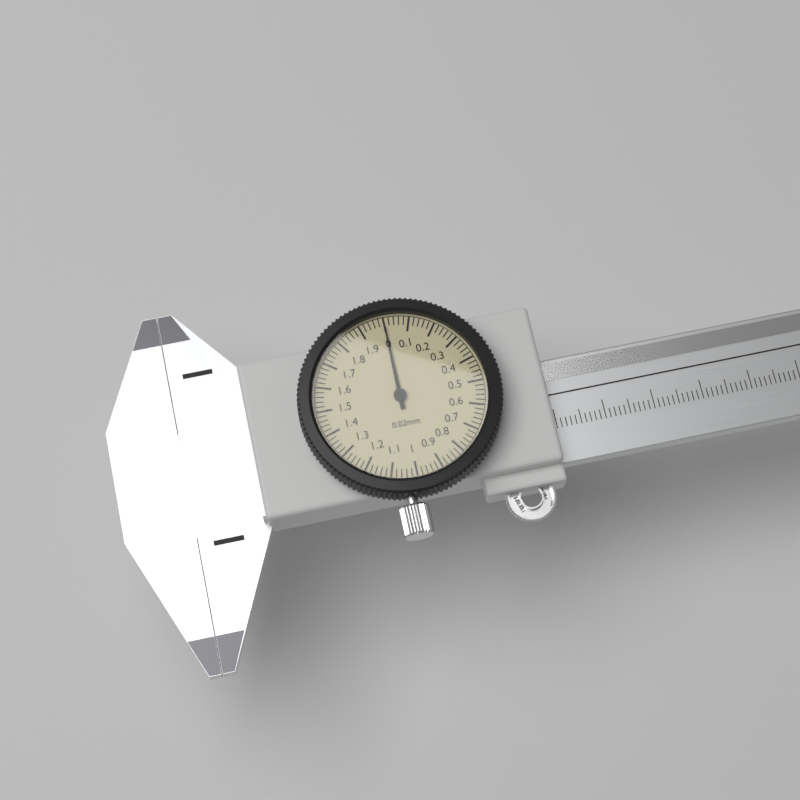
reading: 0.00 mm
